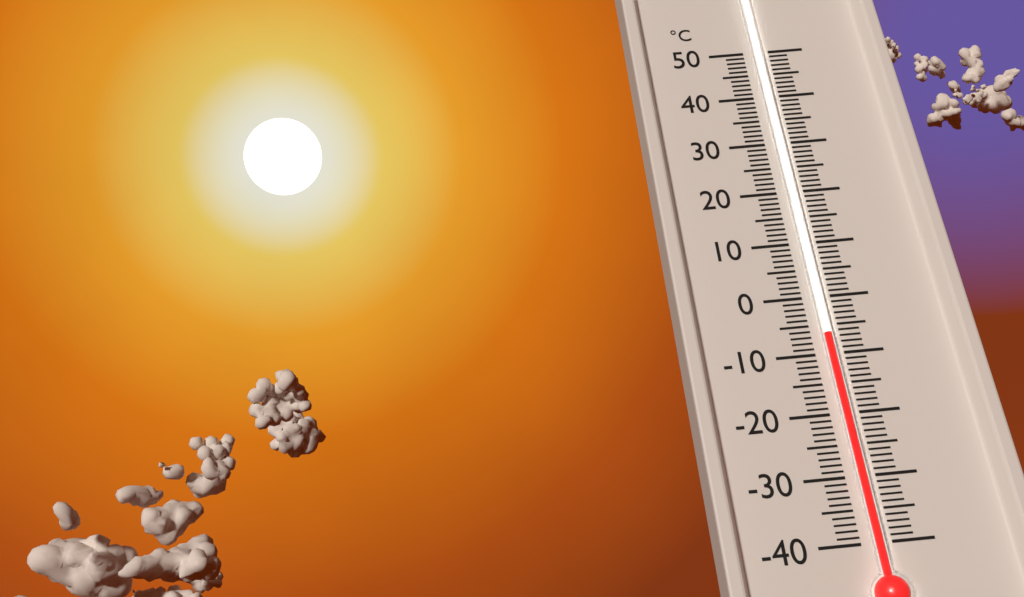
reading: -7 °C
